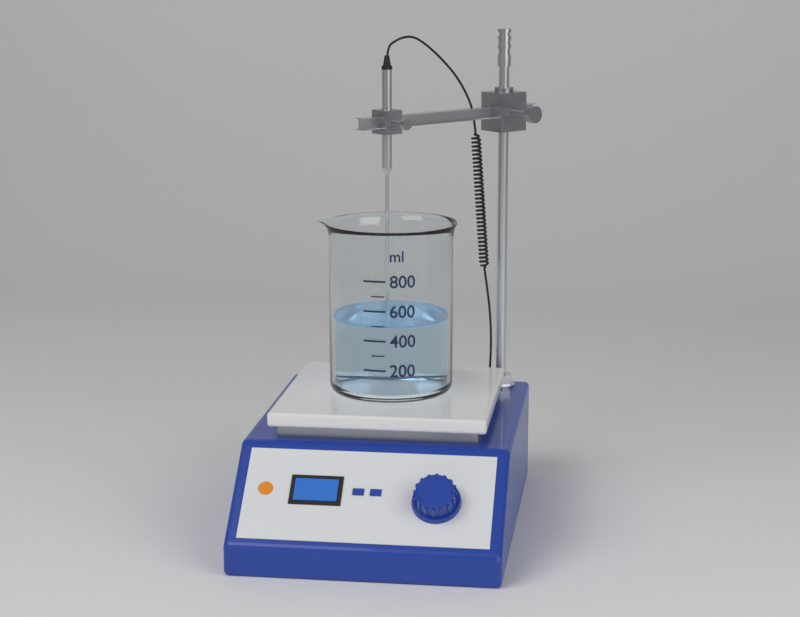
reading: 500 ml
